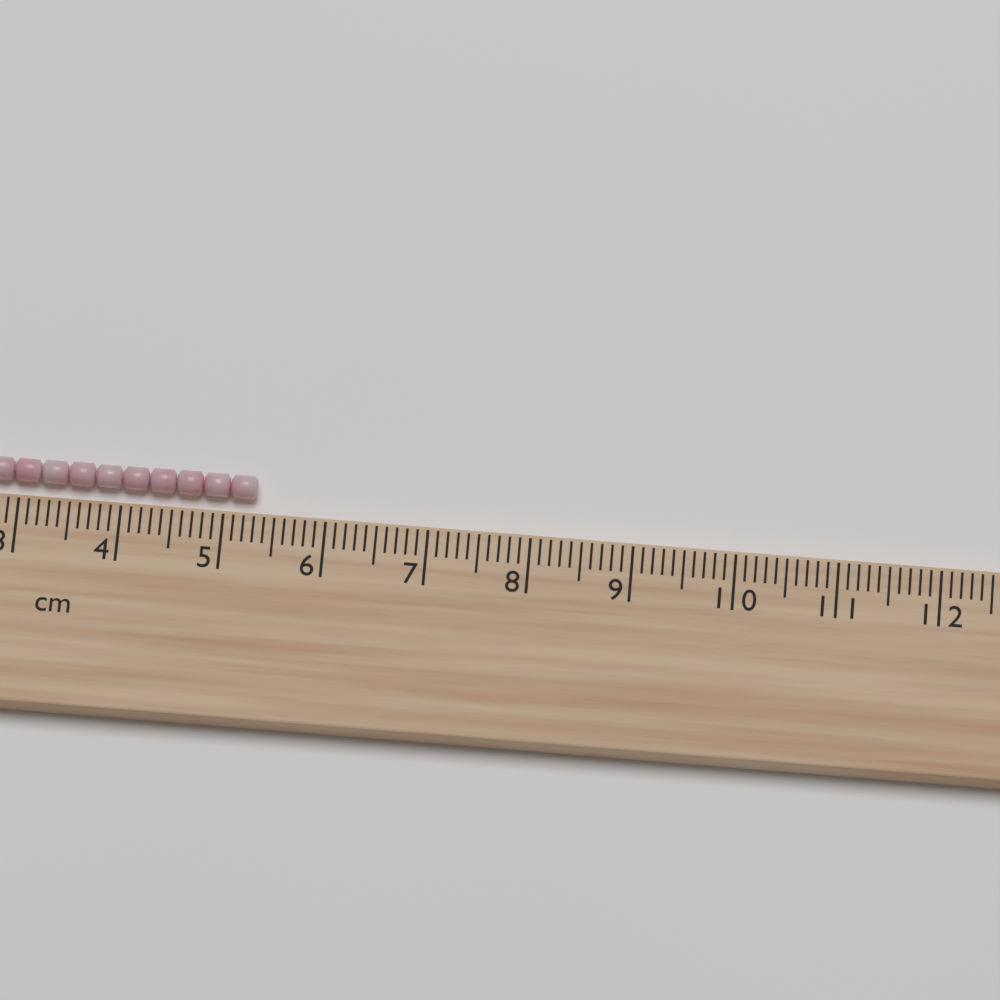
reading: 5.3 cm
